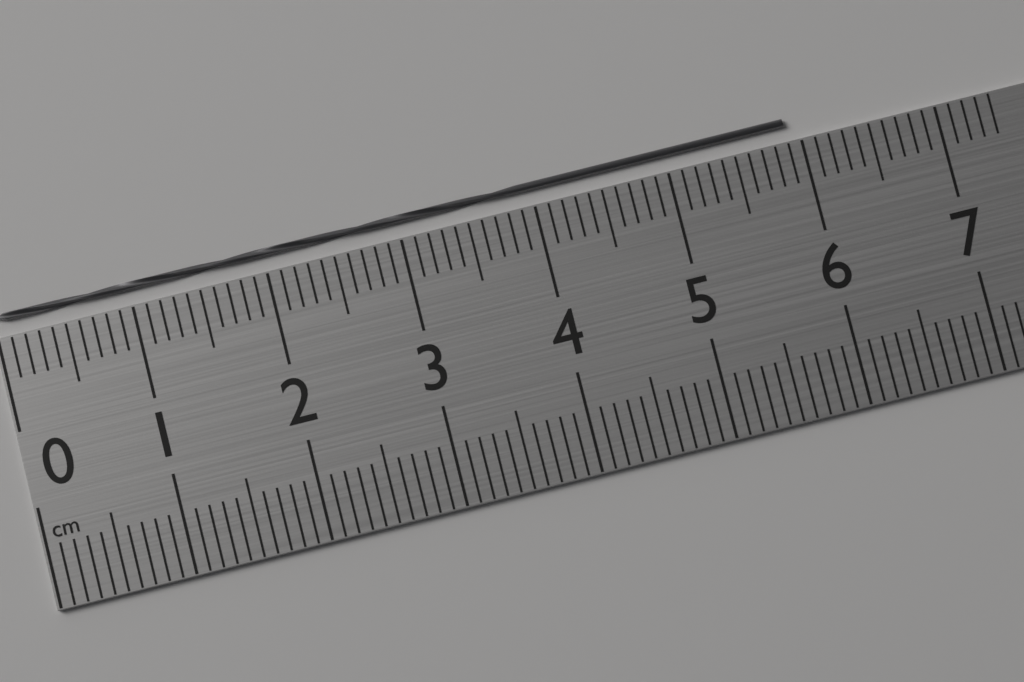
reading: 5.9 cm
